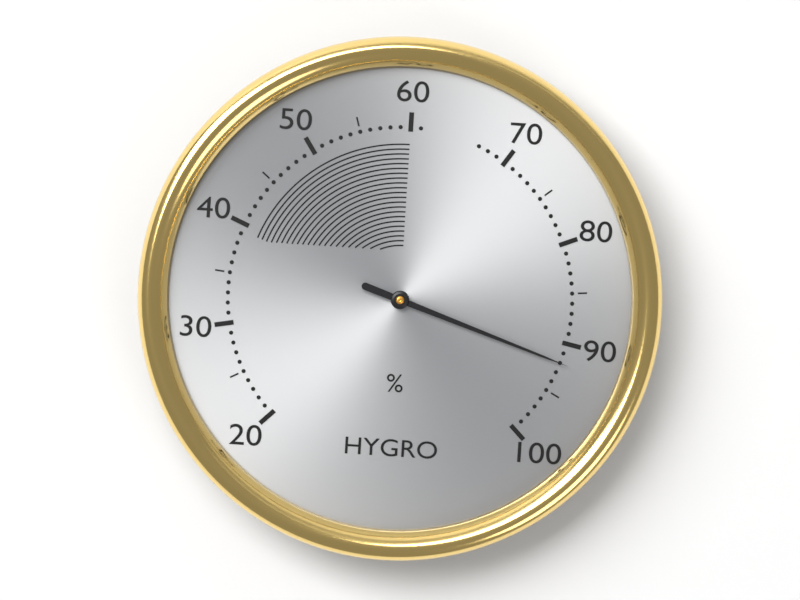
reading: 92 %
